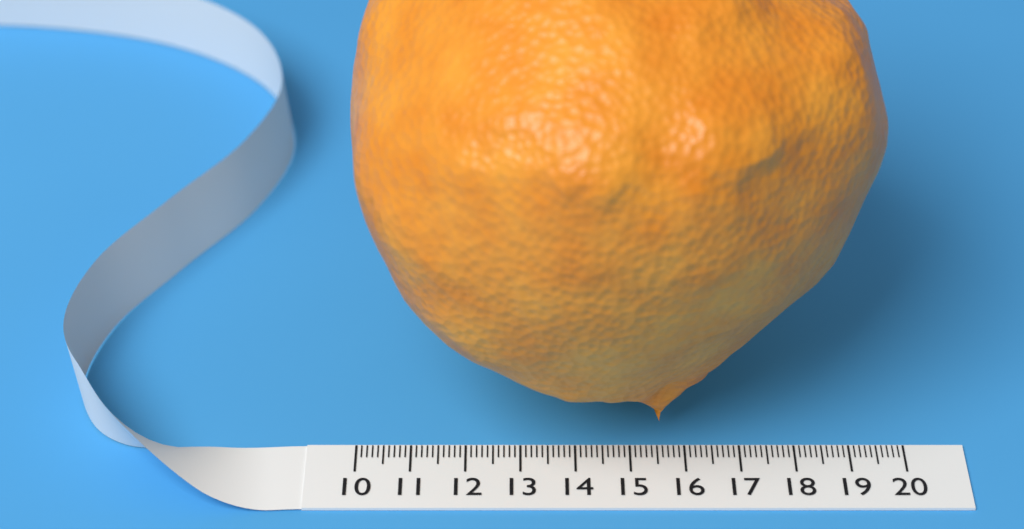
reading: 19.4 (no unit)
